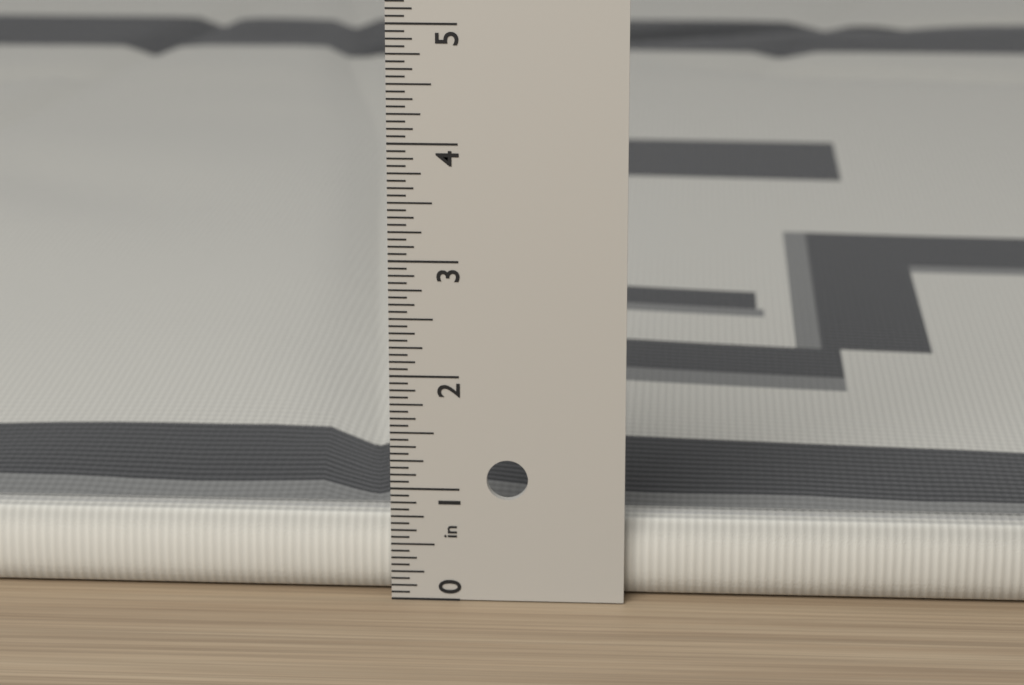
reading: 0.6875 in
